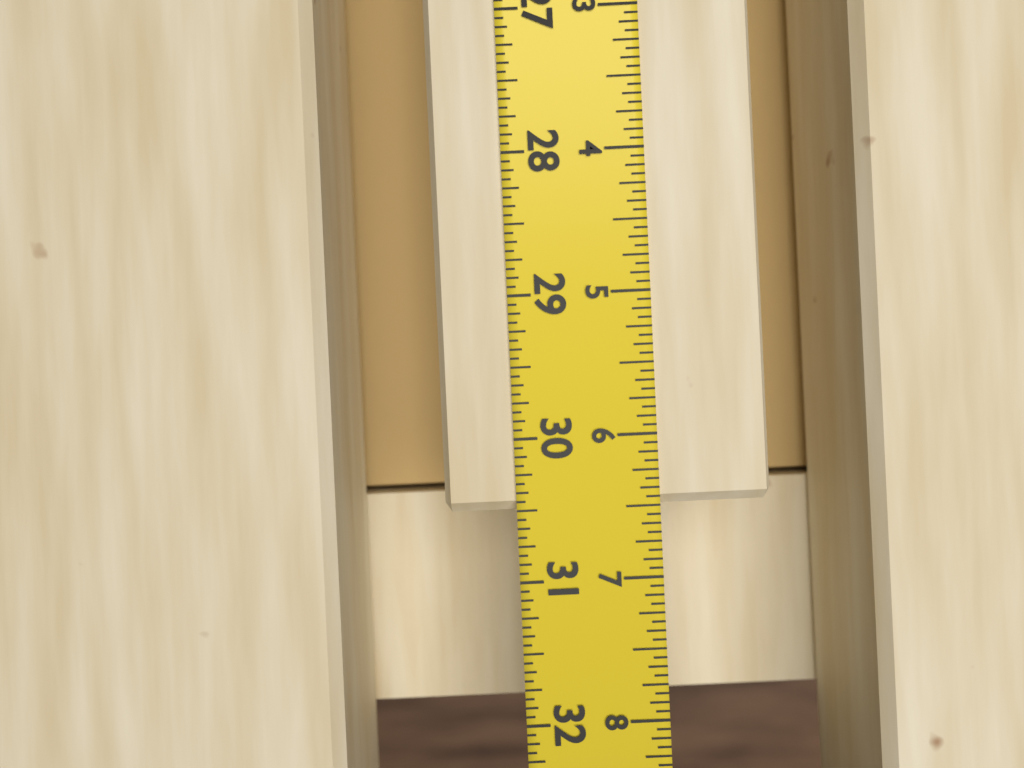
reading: 30.5000 in
